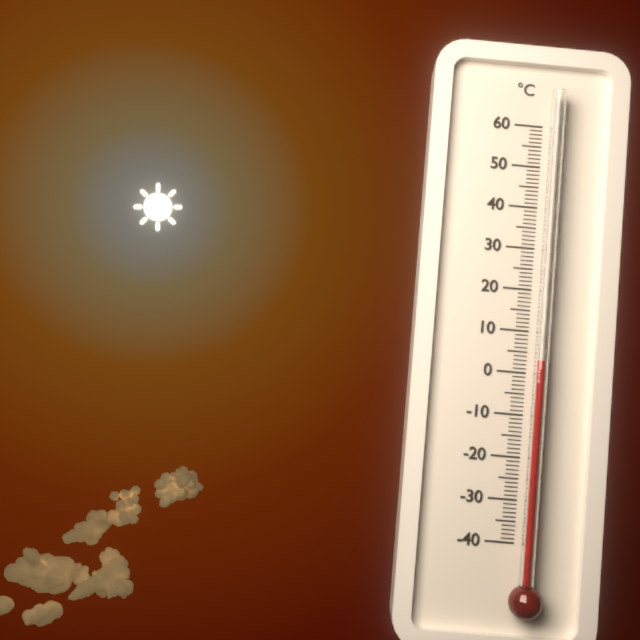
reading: 3 °C
